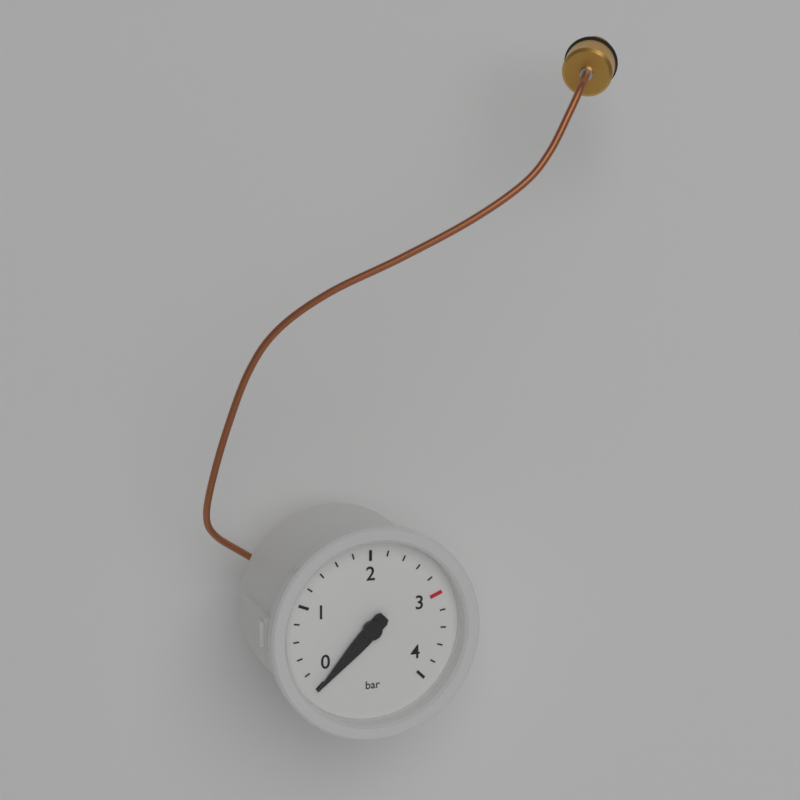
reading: 0.0 bar
